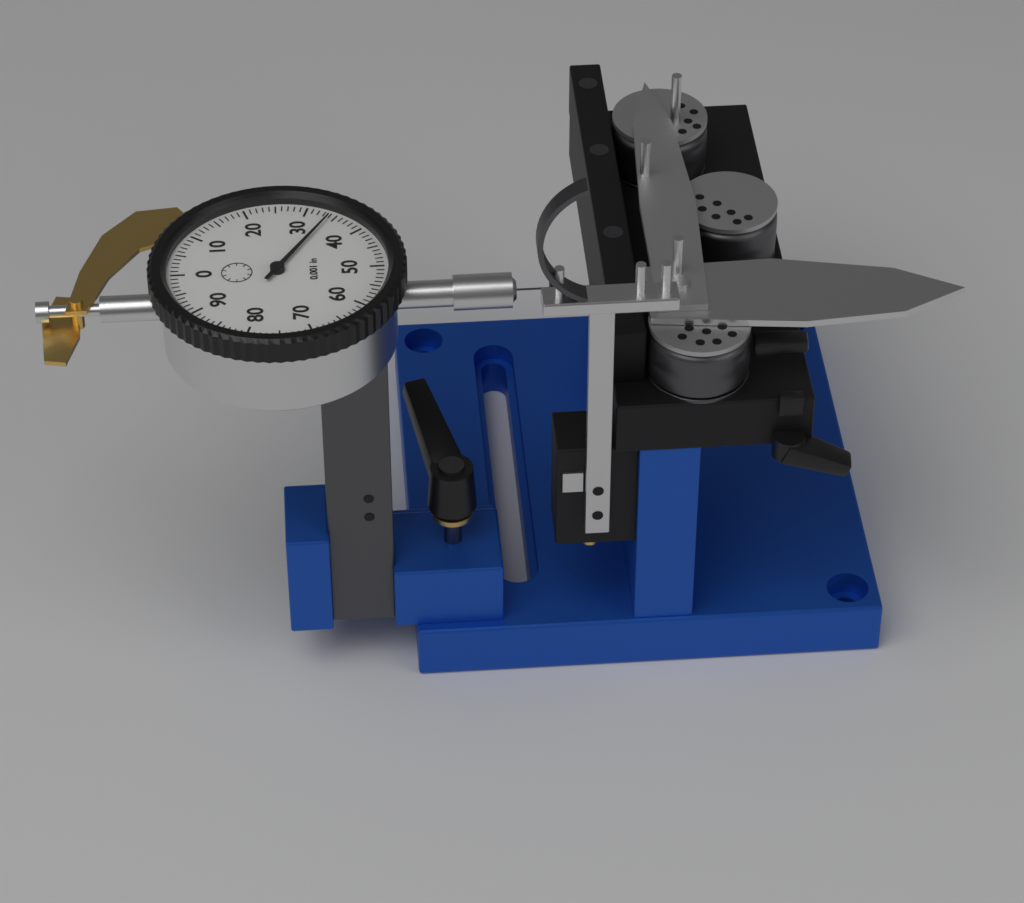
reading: 0.034 in
